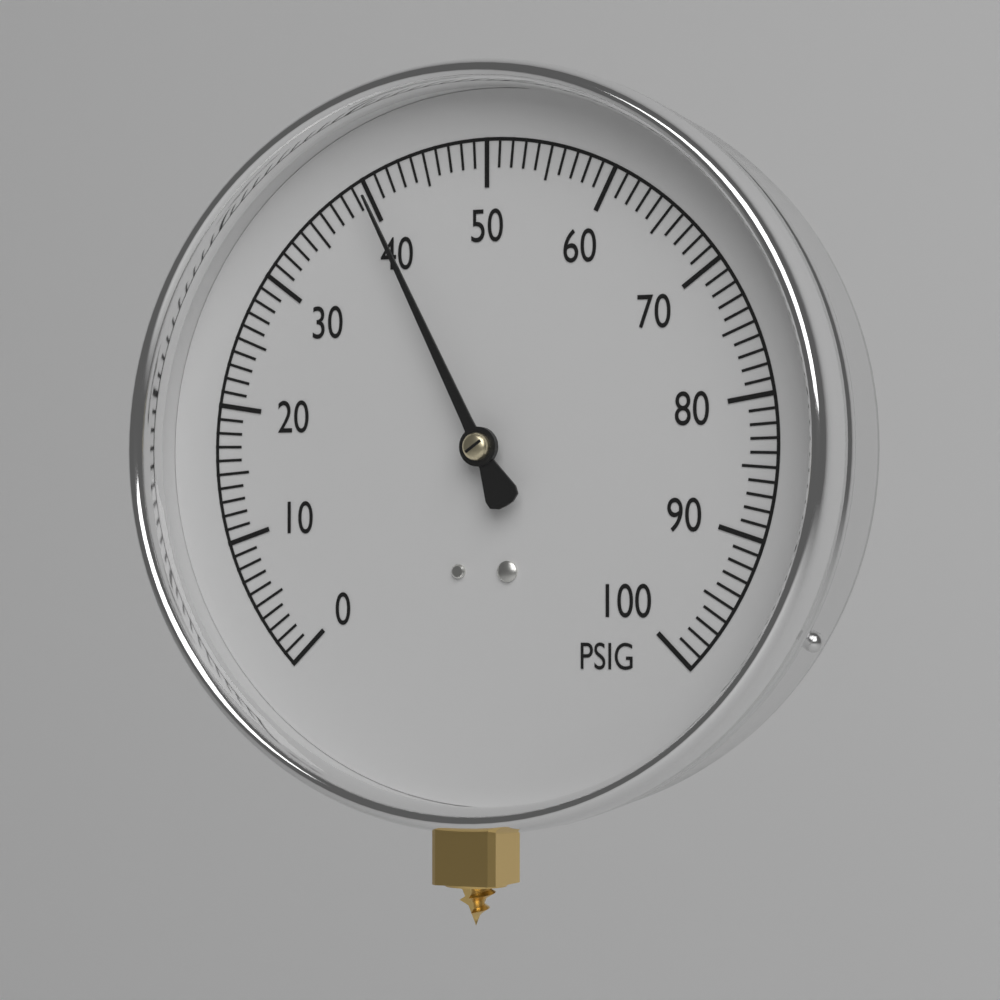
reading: 40 PSIG
